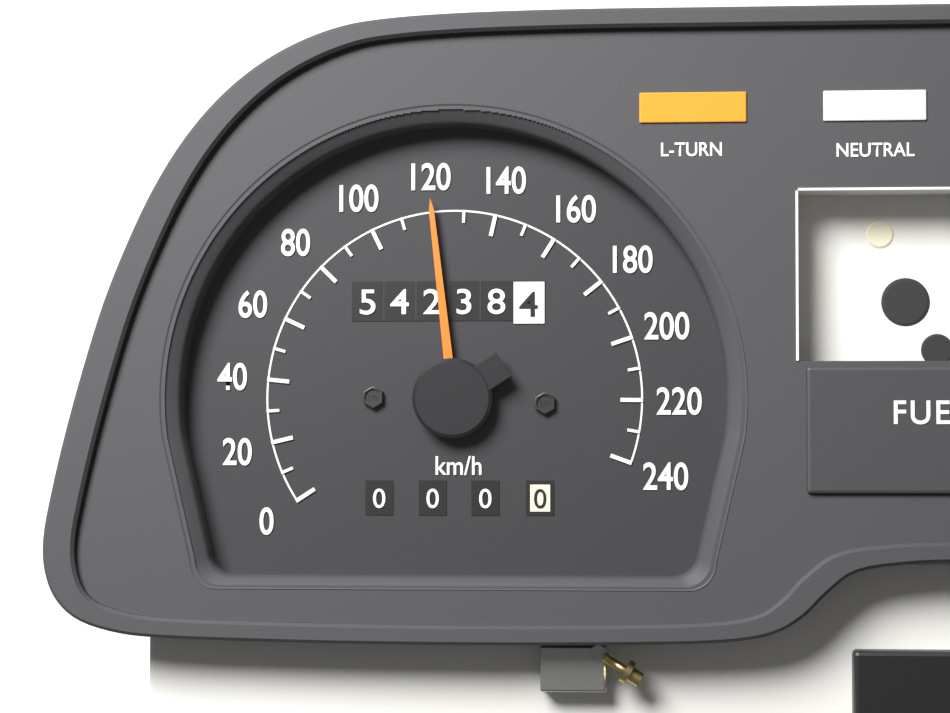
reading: 120 km/h
